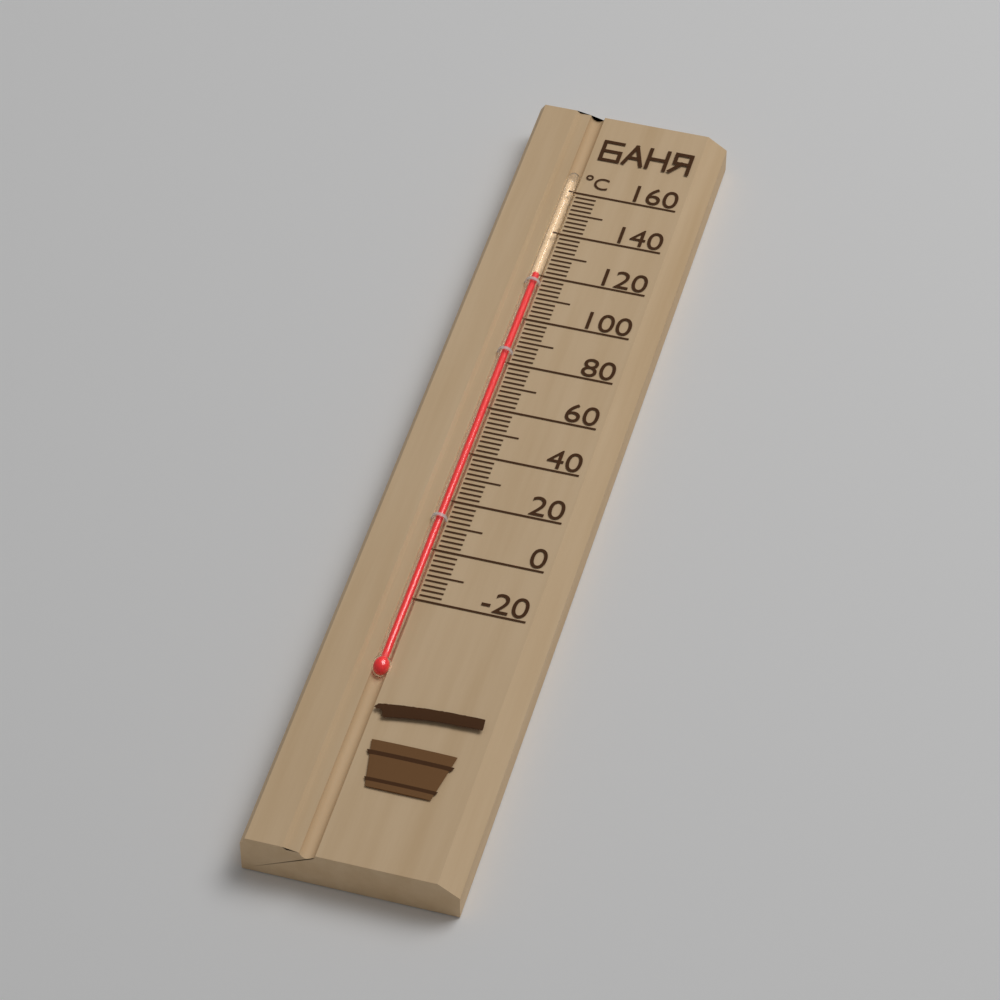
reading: 120 °C
